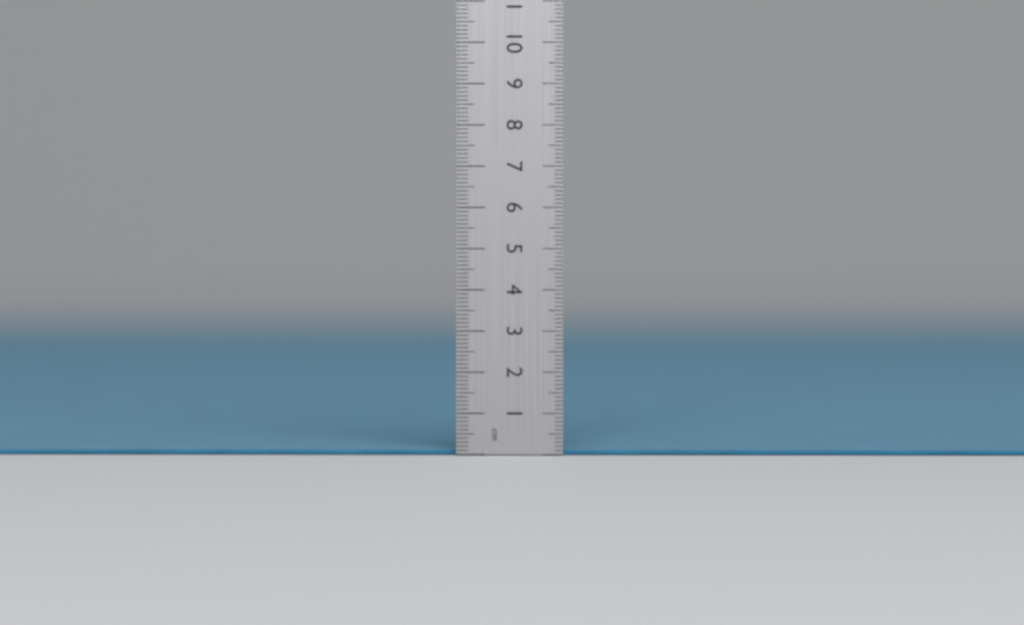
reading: 0.1 cm
